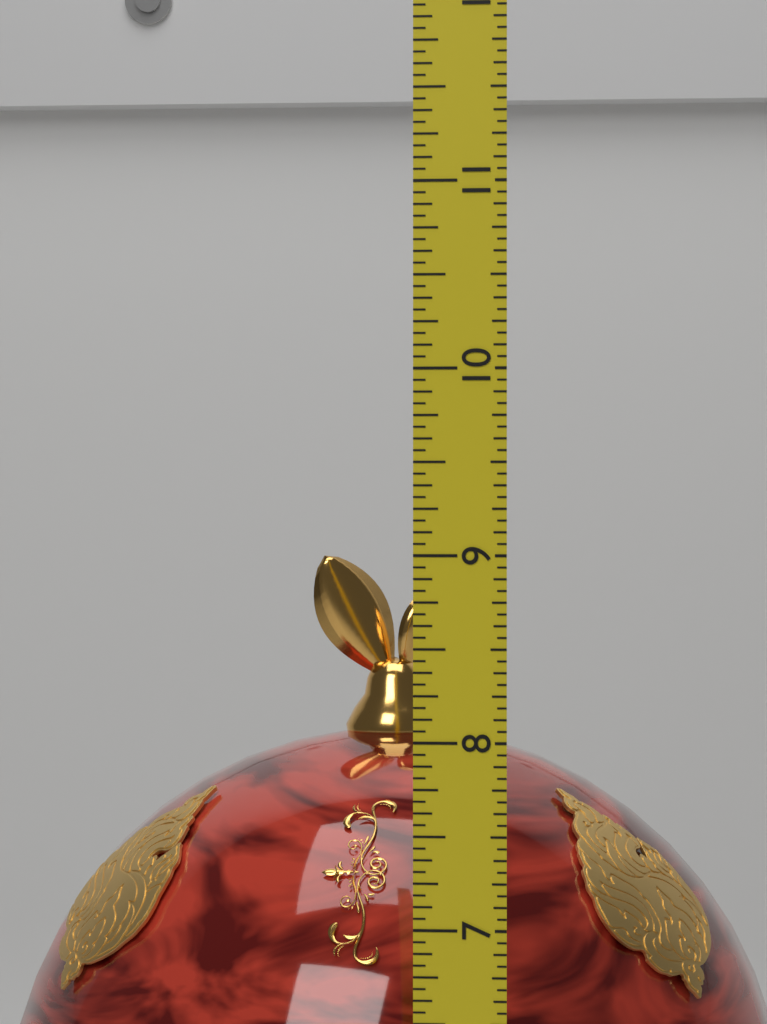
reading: 8.9375 (no unit)
